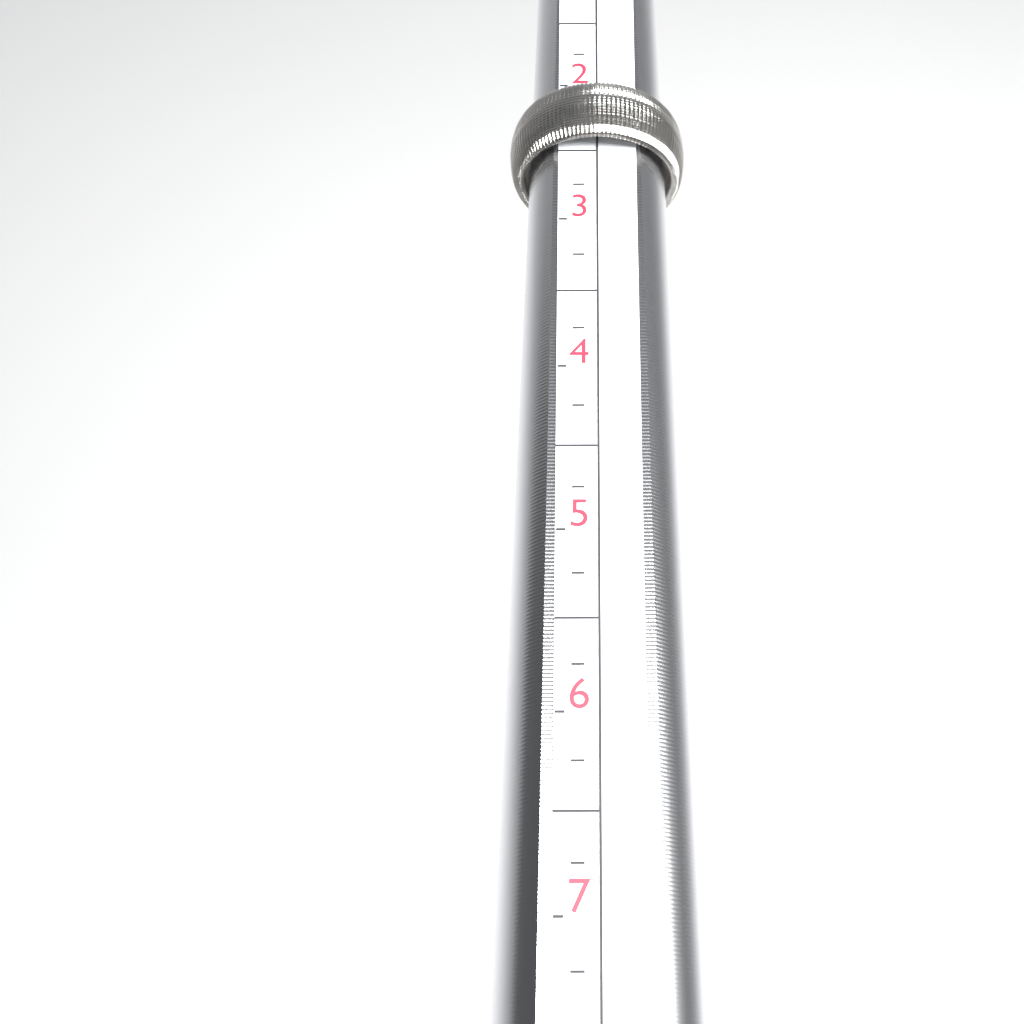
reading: 2.50 (no unit)
